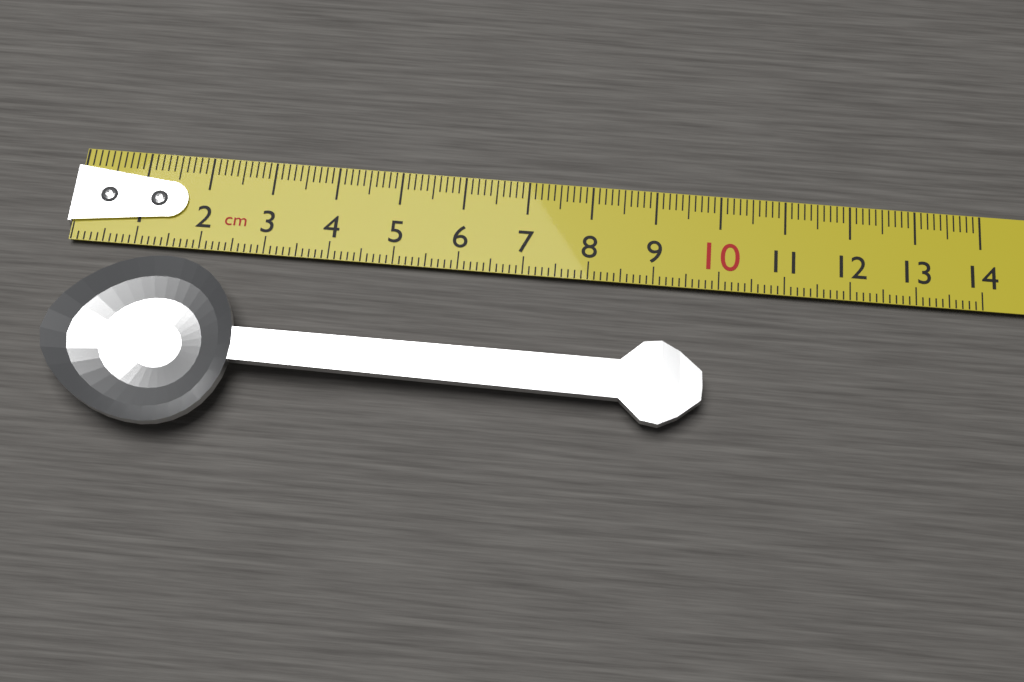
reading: 9.8 cm
